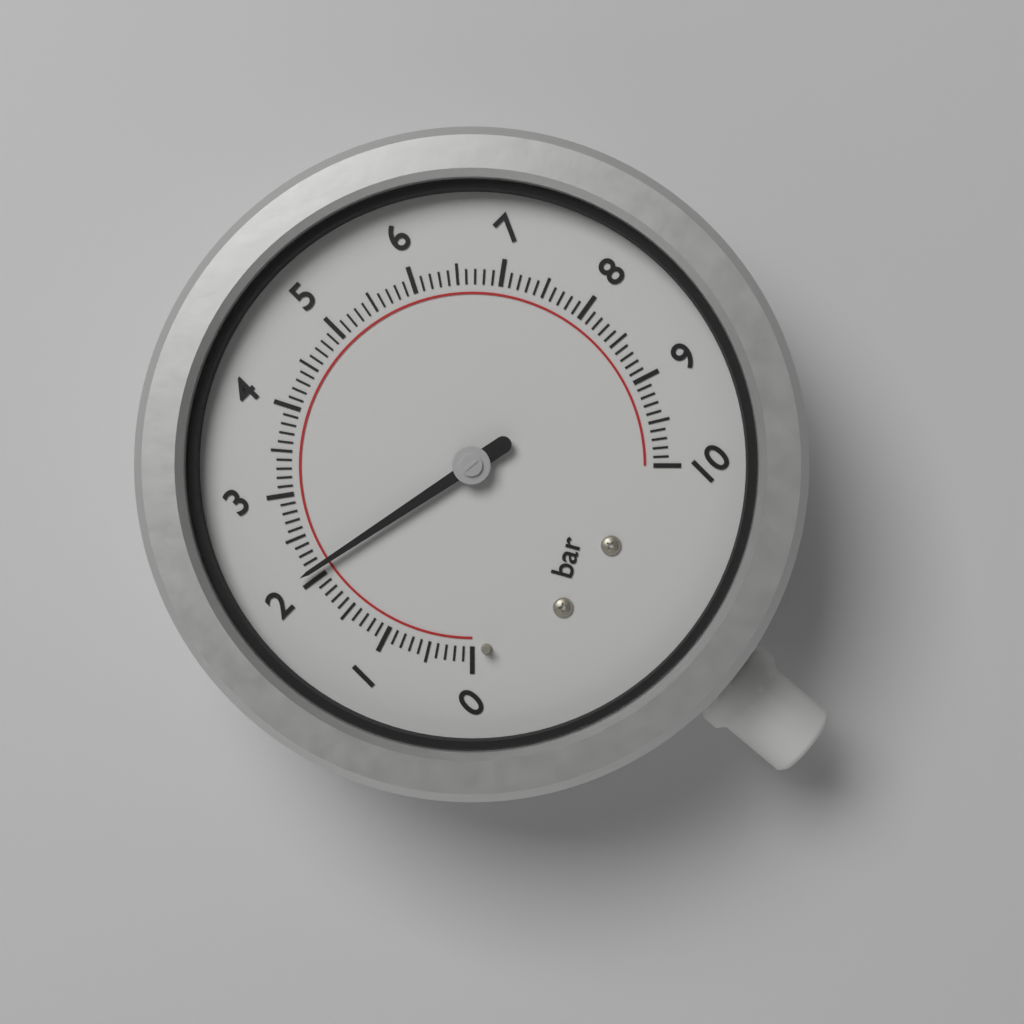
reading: 2.1 bar
